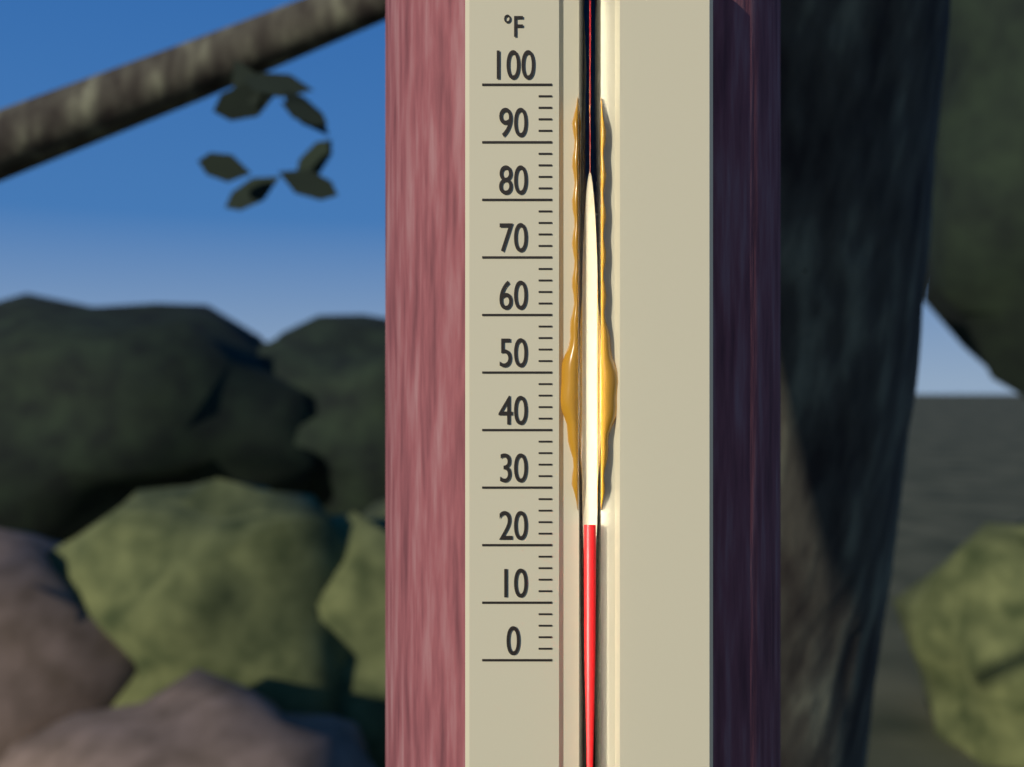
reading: 24 °F
